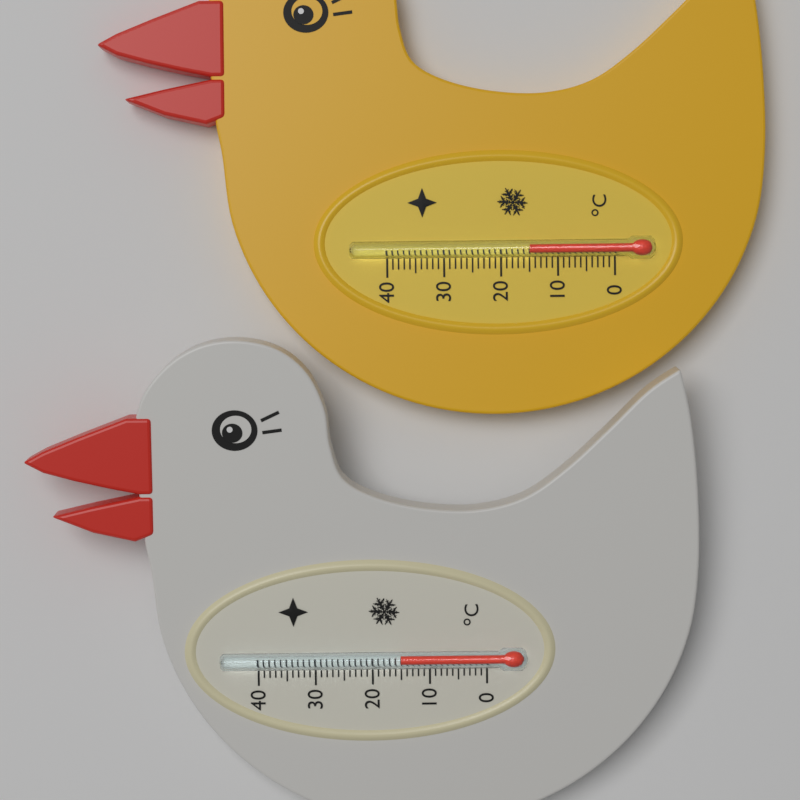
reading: 15 °C
